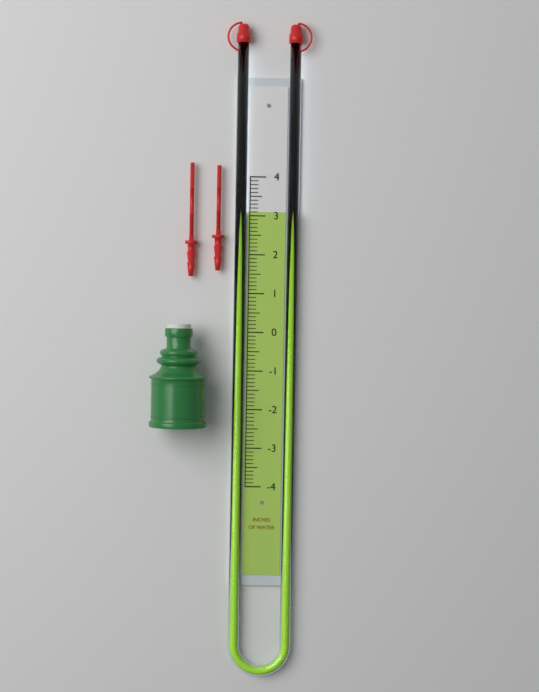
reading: 3.1 in
